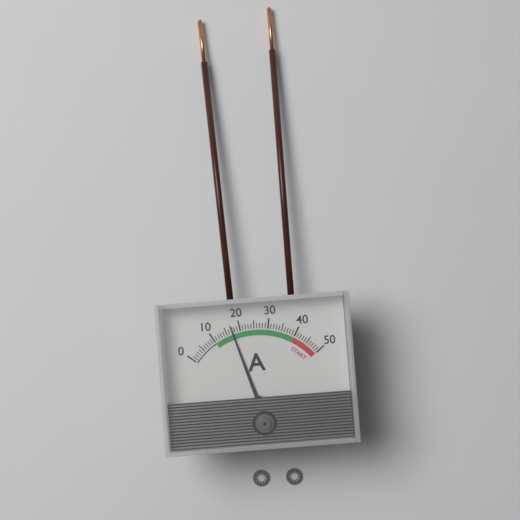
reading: 17 A
